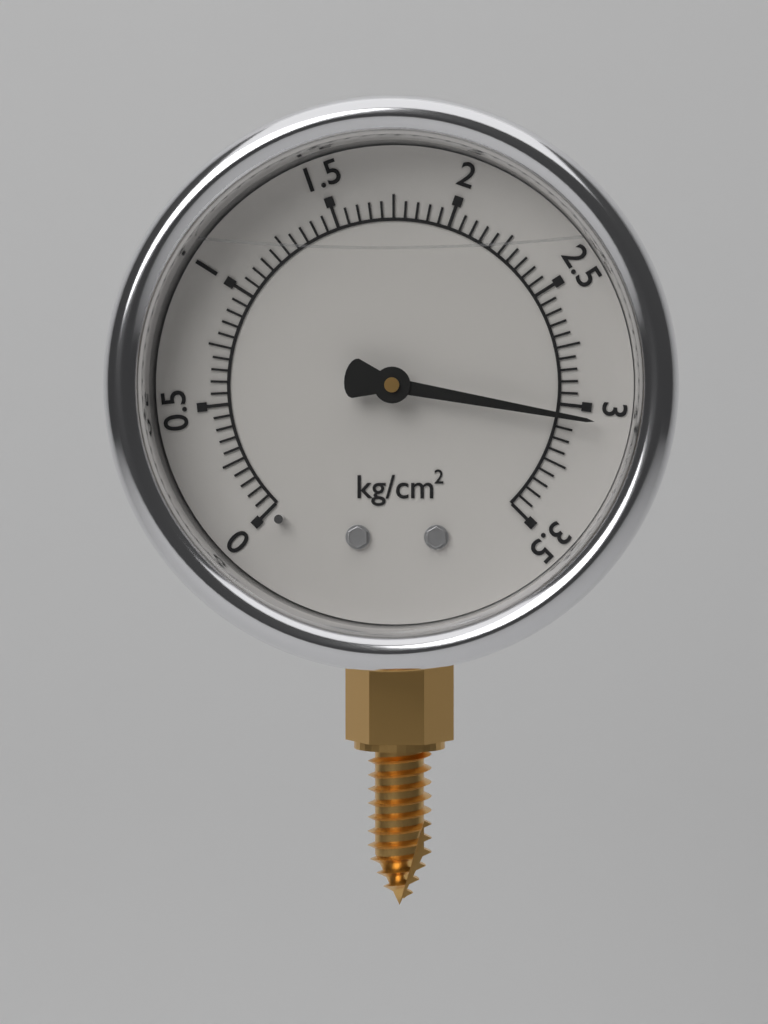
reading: 3.05 kg/cm²
